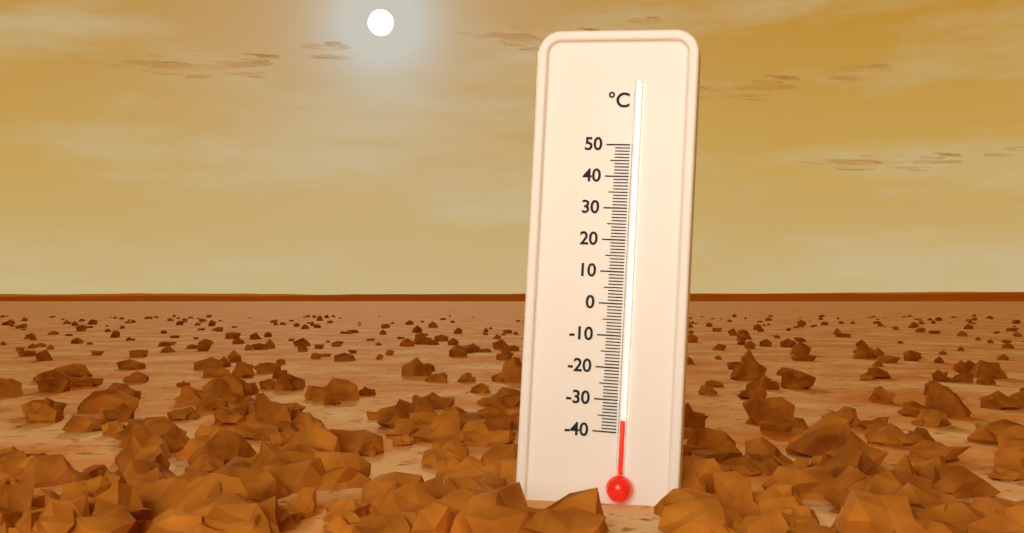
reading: -36 °C
